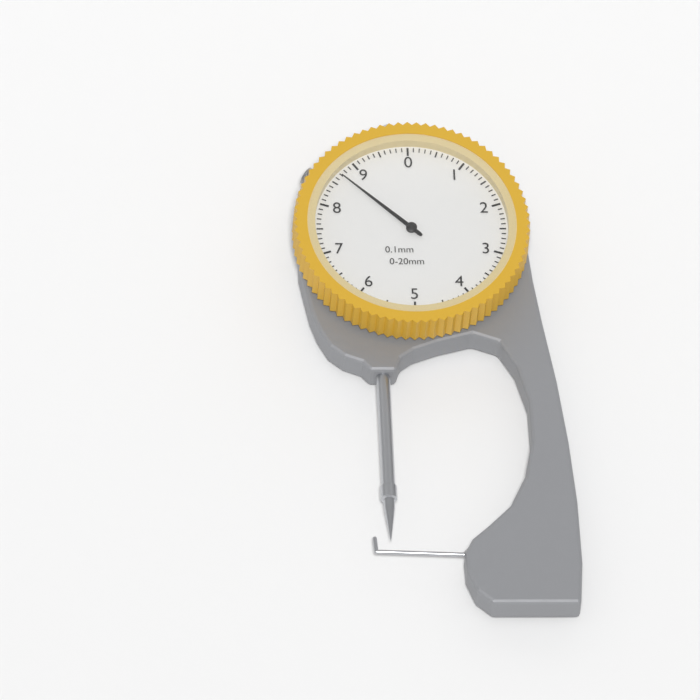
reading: 8.7 mm
